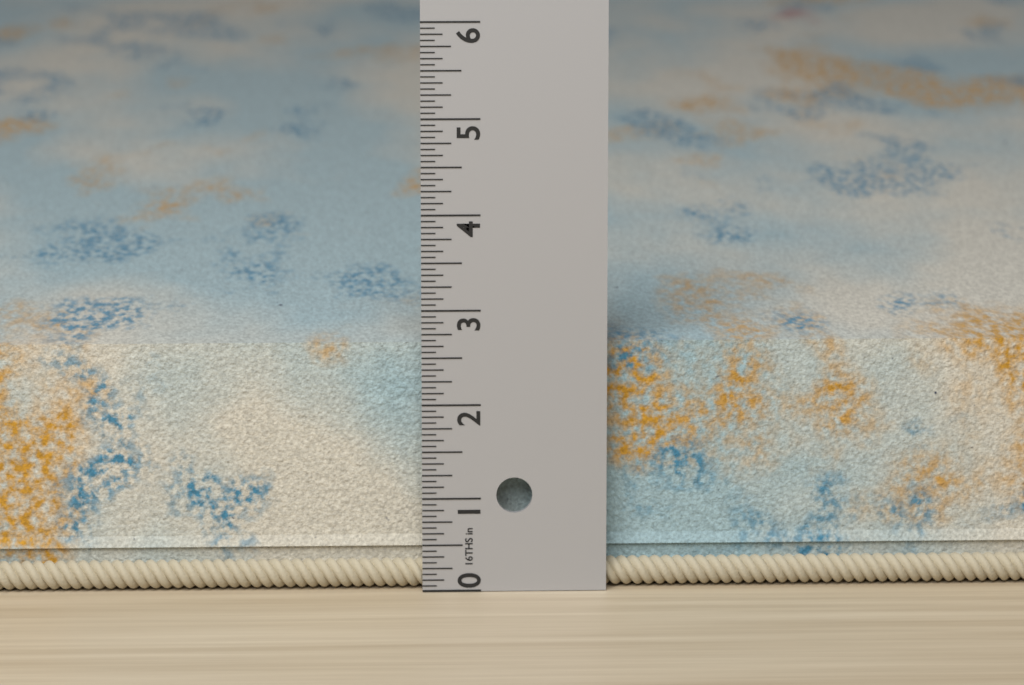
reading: 2.6875 in
